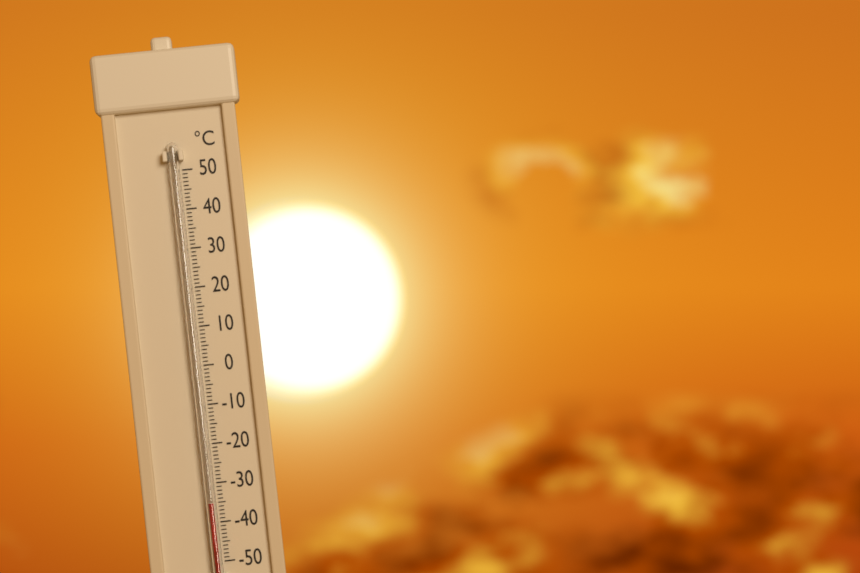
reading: -35 °C
